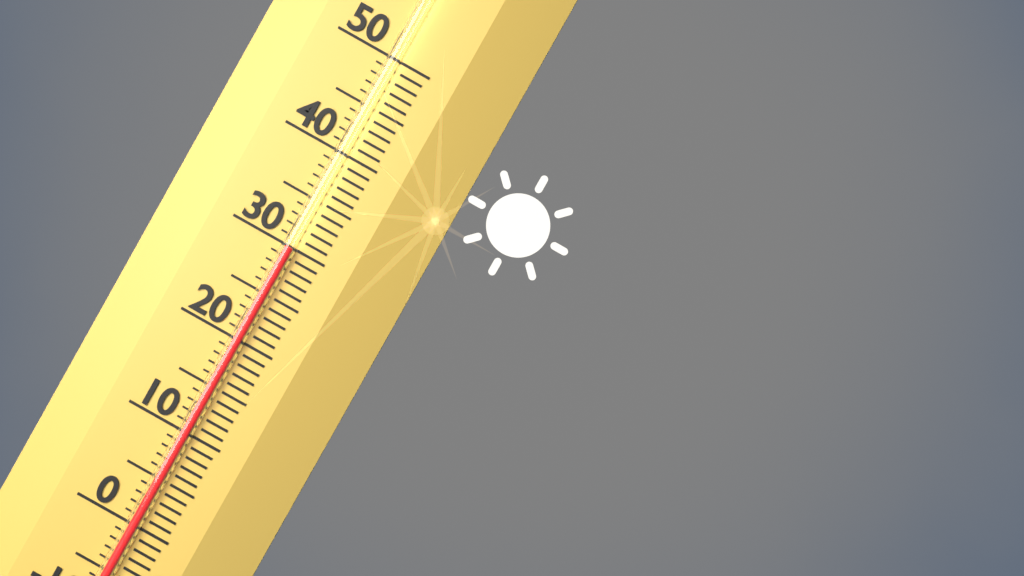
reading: 30 (no unit)
